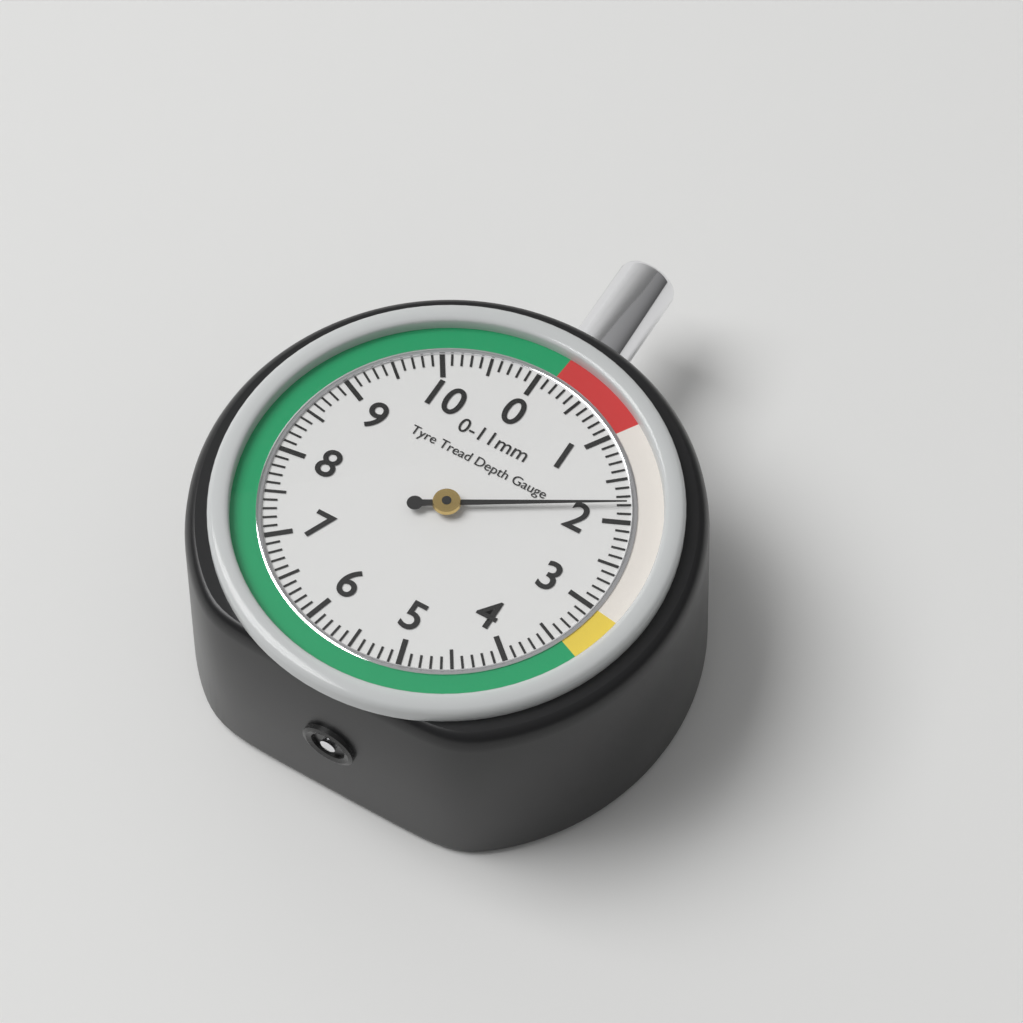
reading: 1.8 mm
